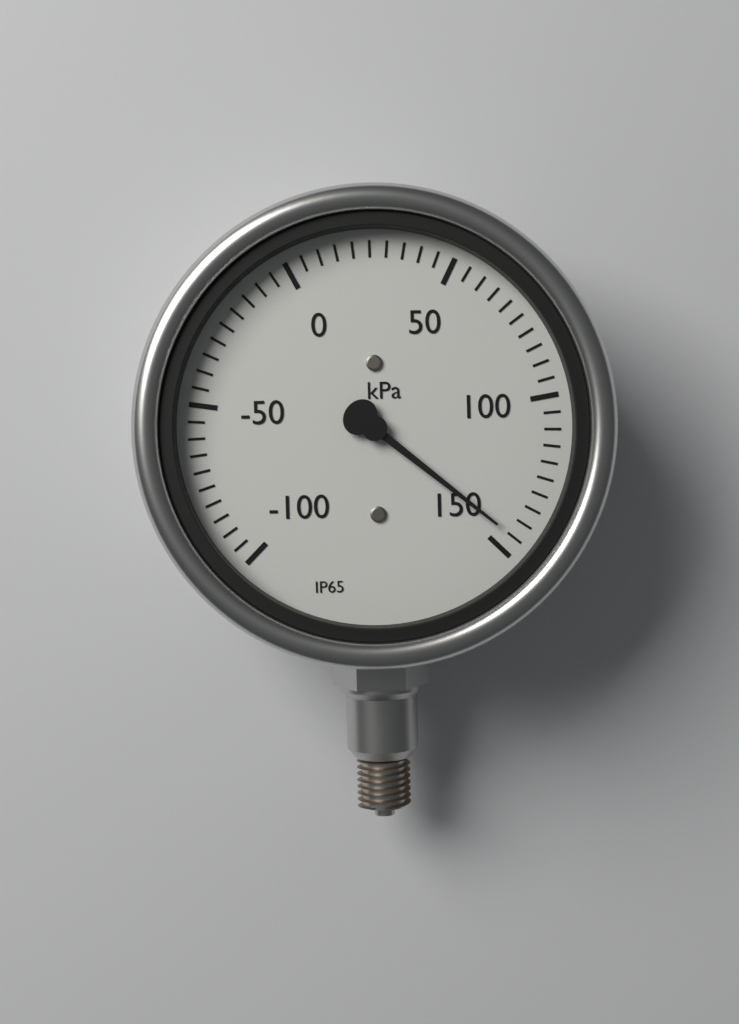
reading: 145 kPa
